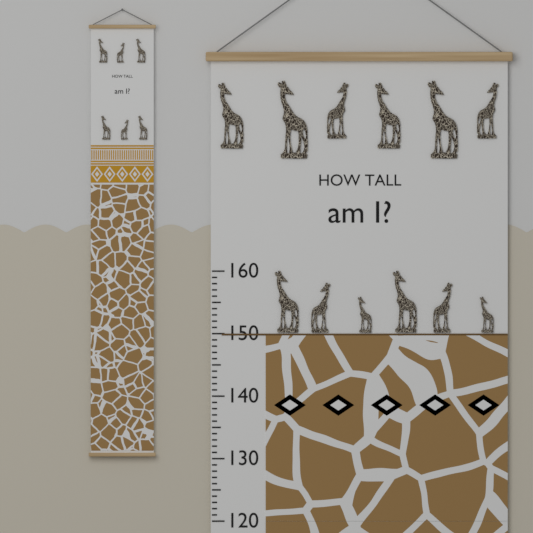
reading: 150 (no unit)
